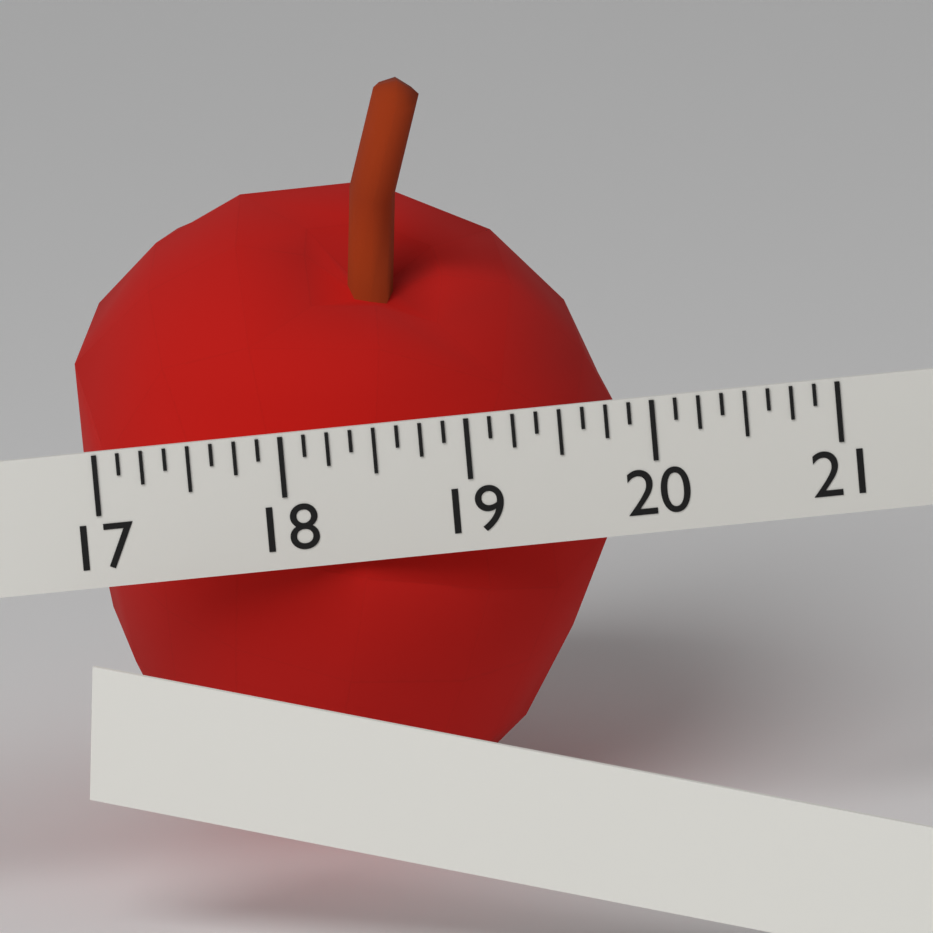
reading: 20.000 (no unit)
